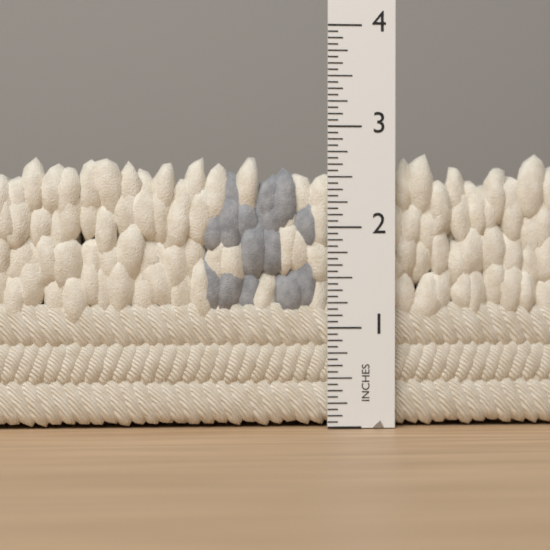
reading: 2.7500 in
